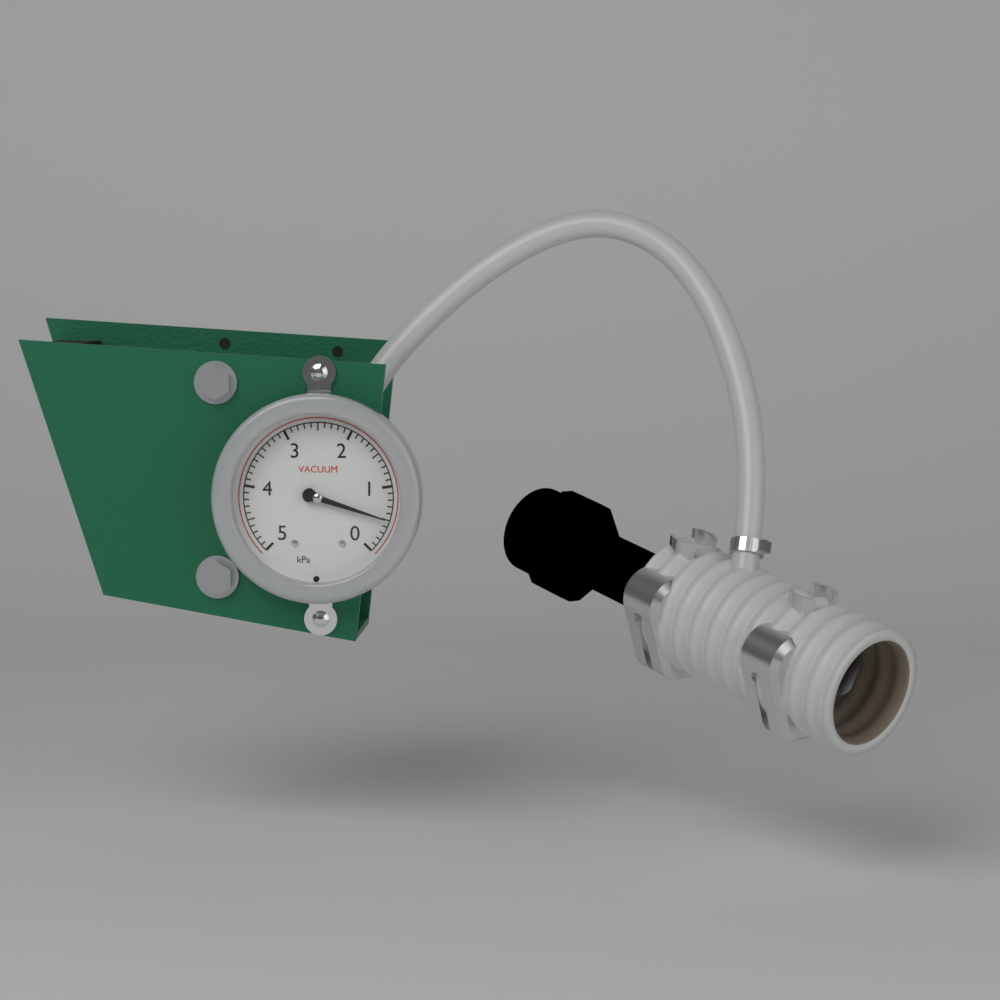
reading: 0.5 kPa
